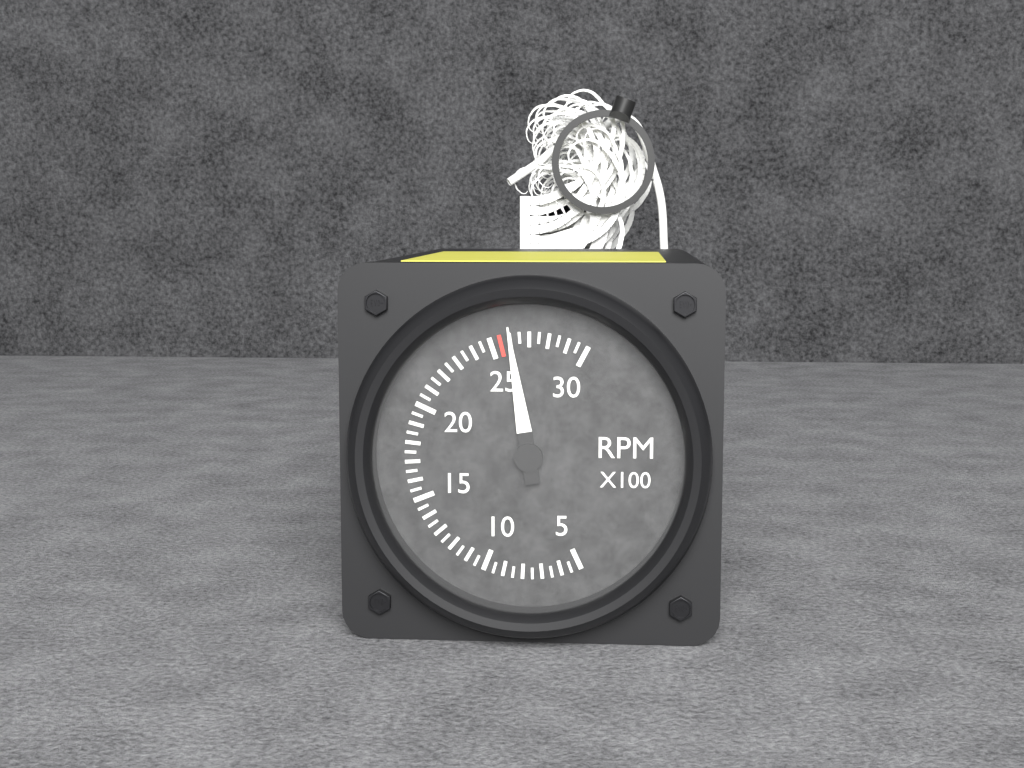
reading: 2600 RPM
